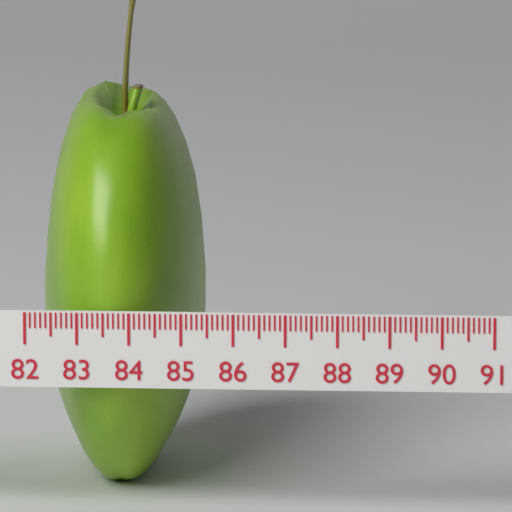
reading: 85.2 (no unit)
